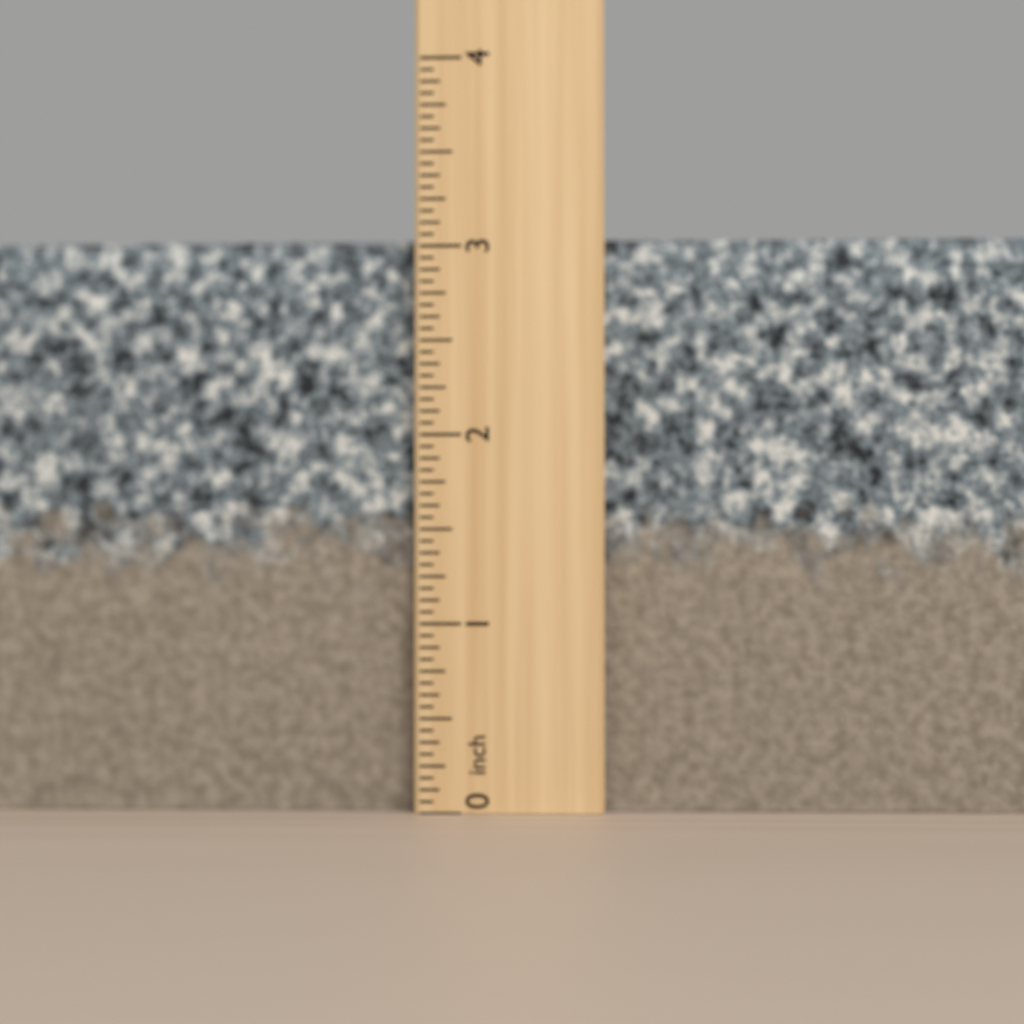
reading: 3.0625 inch
